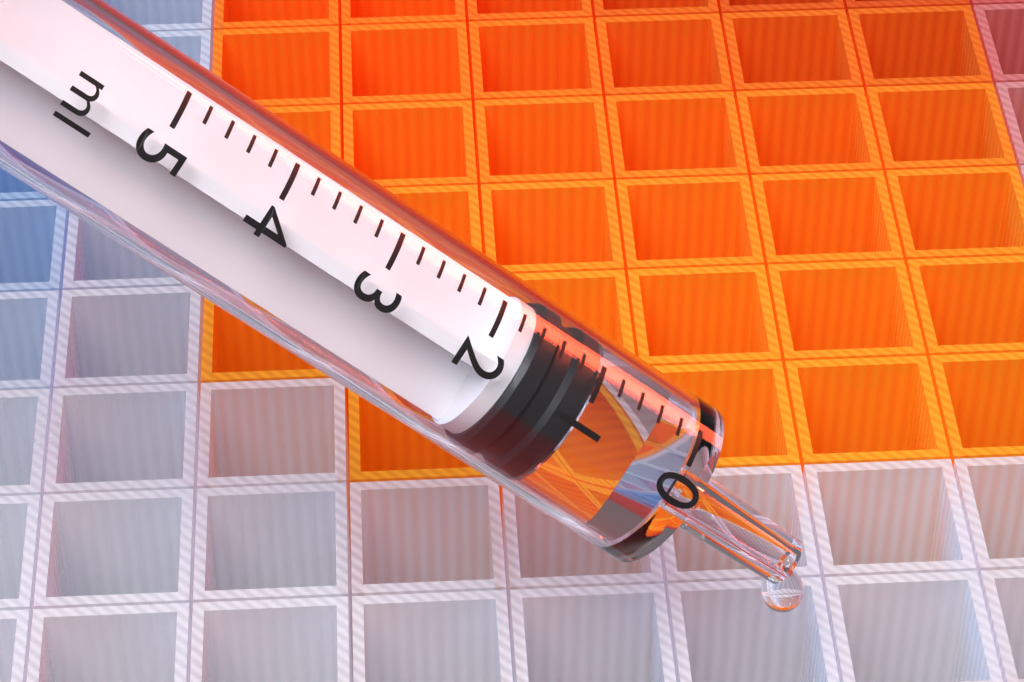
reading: 1.0 ml
